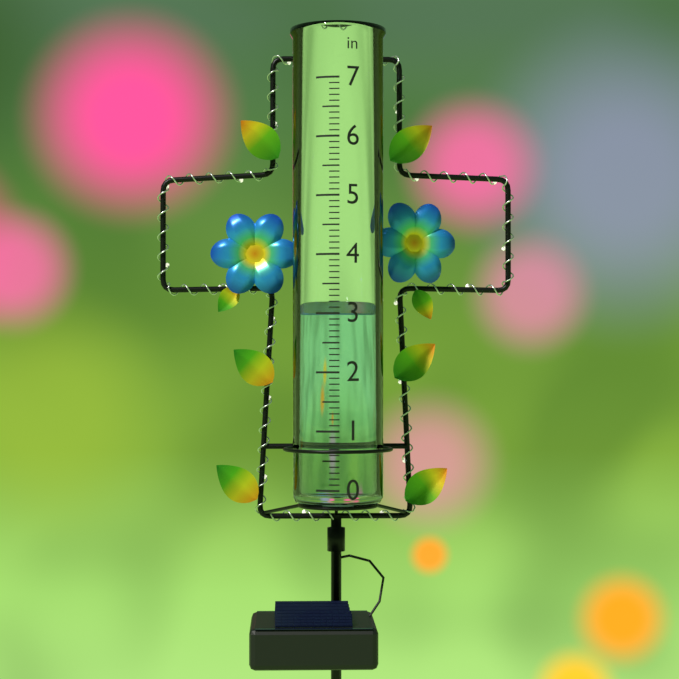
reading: 3.0 in
